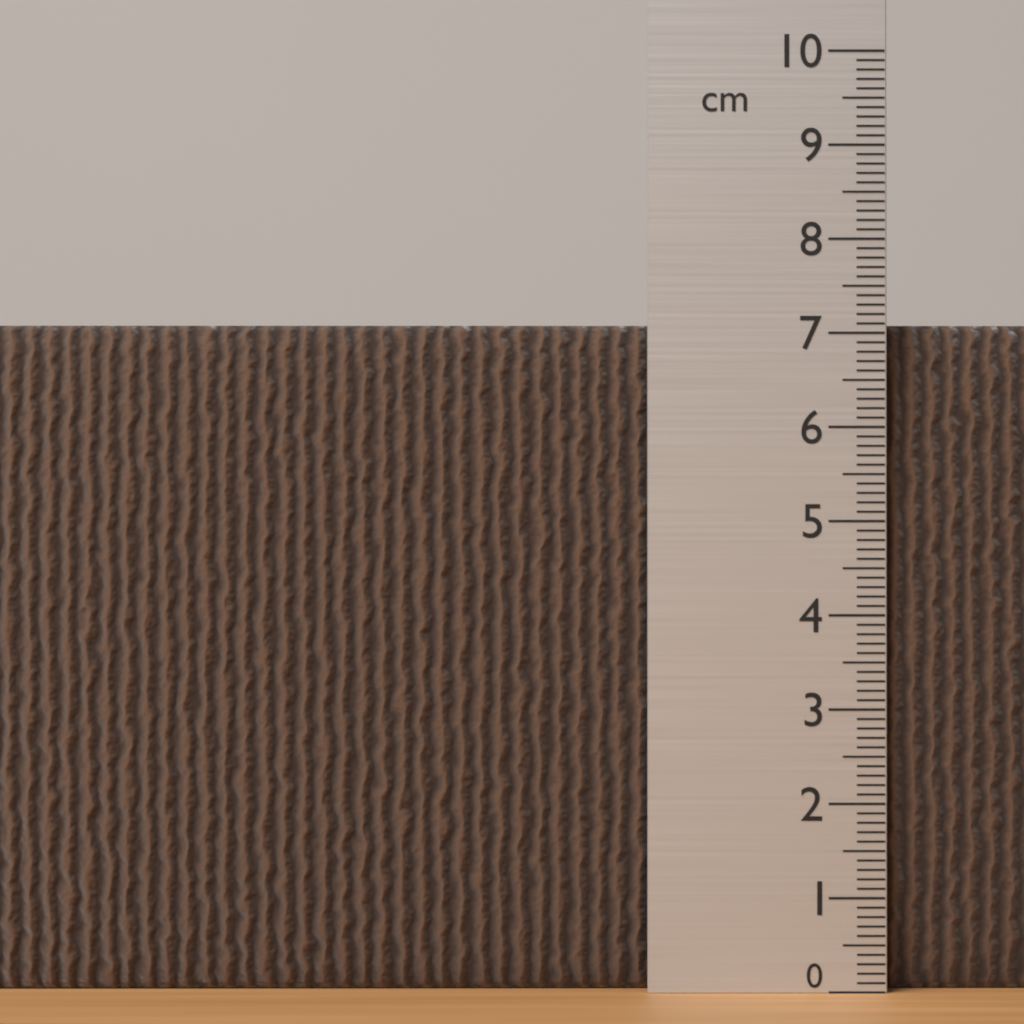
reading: 7.1 cm
